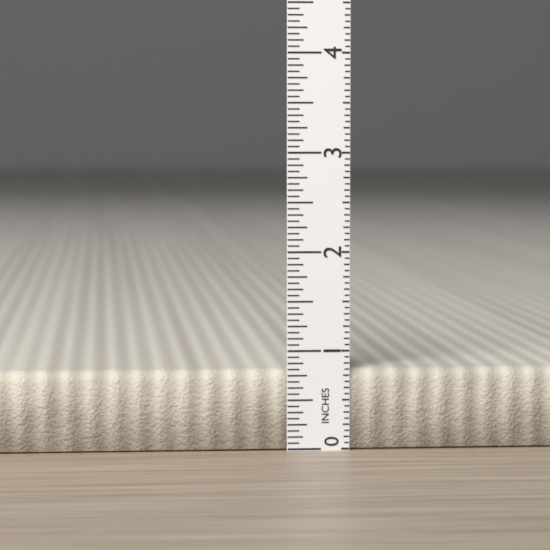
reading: 0.8125 in
